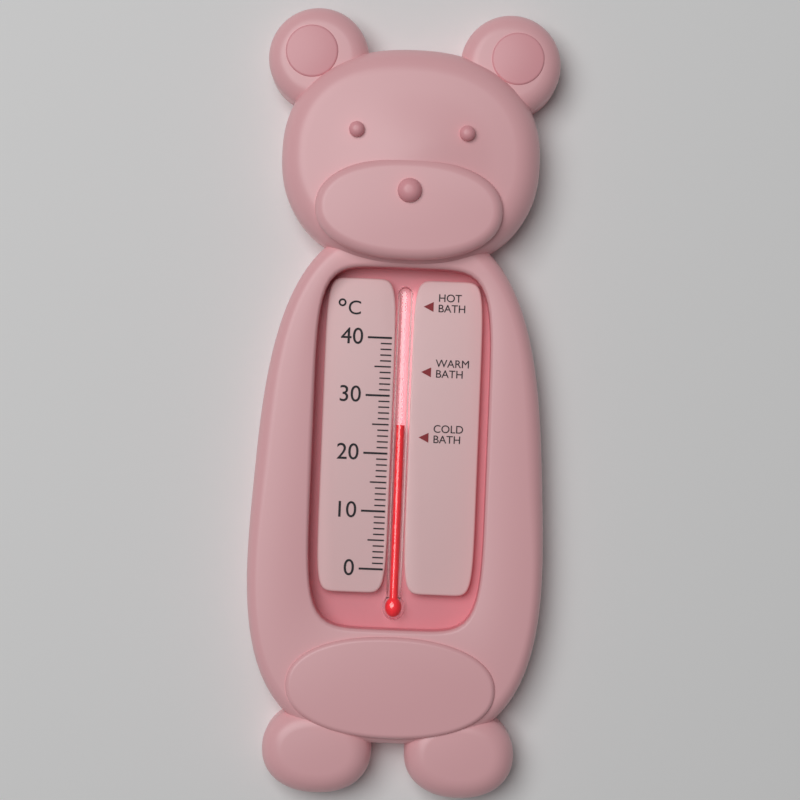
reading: 25 °C
